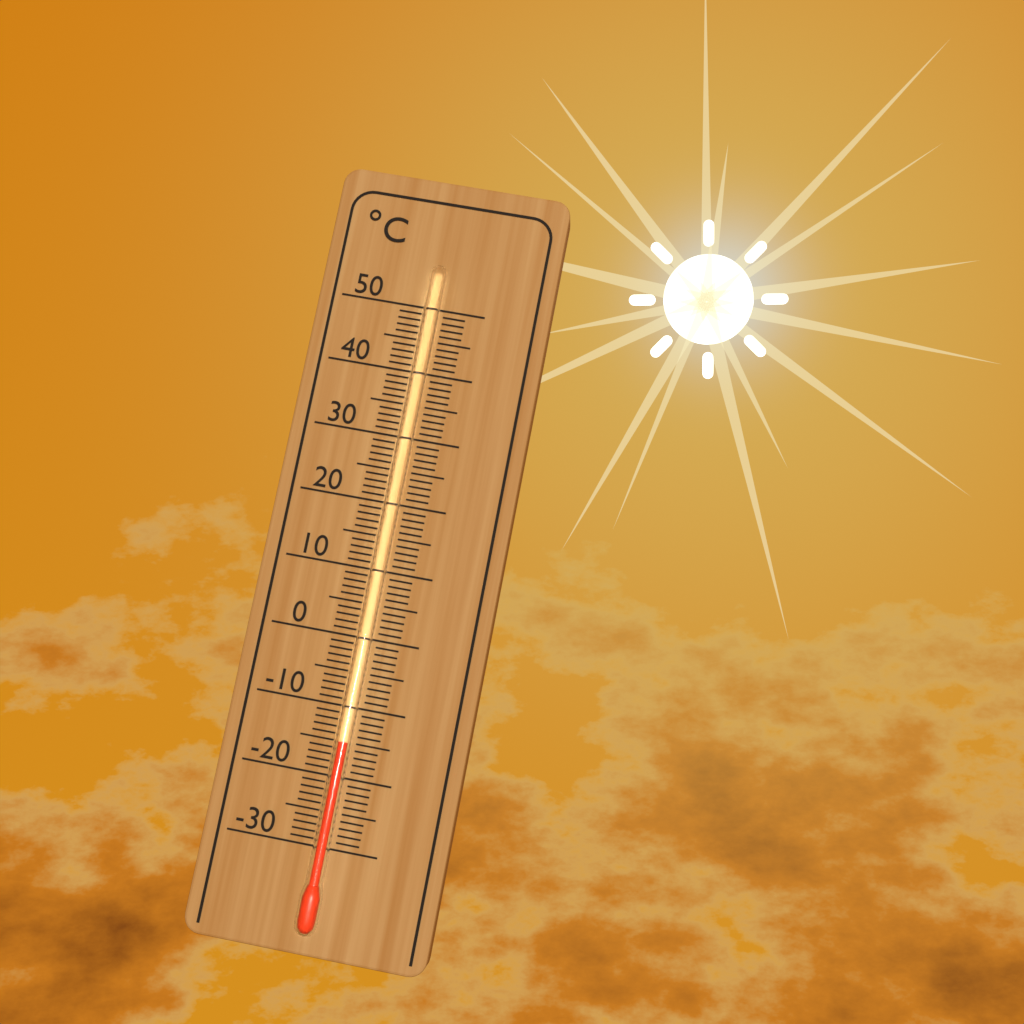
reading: -15 °C
